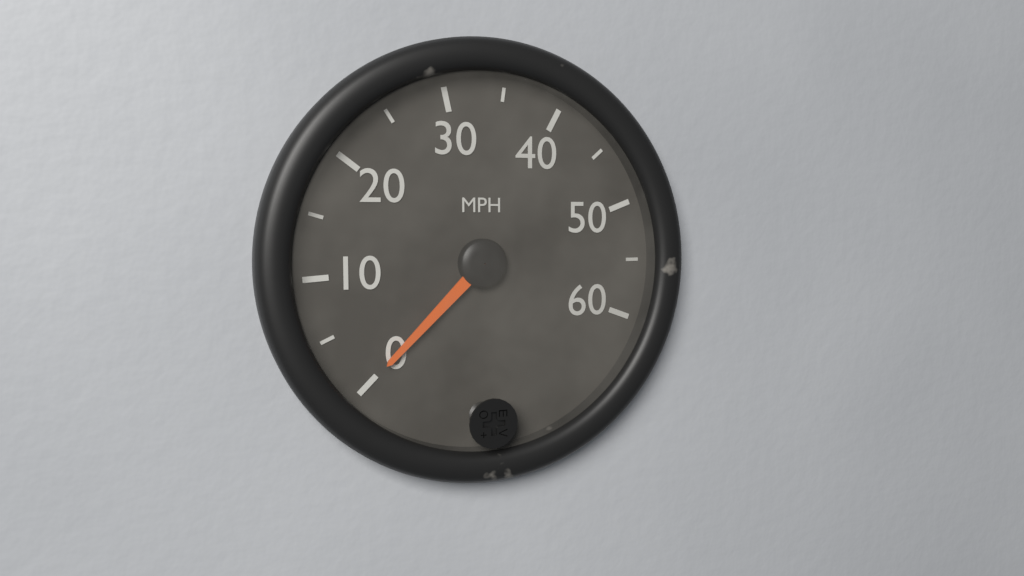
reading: 0 MPH
